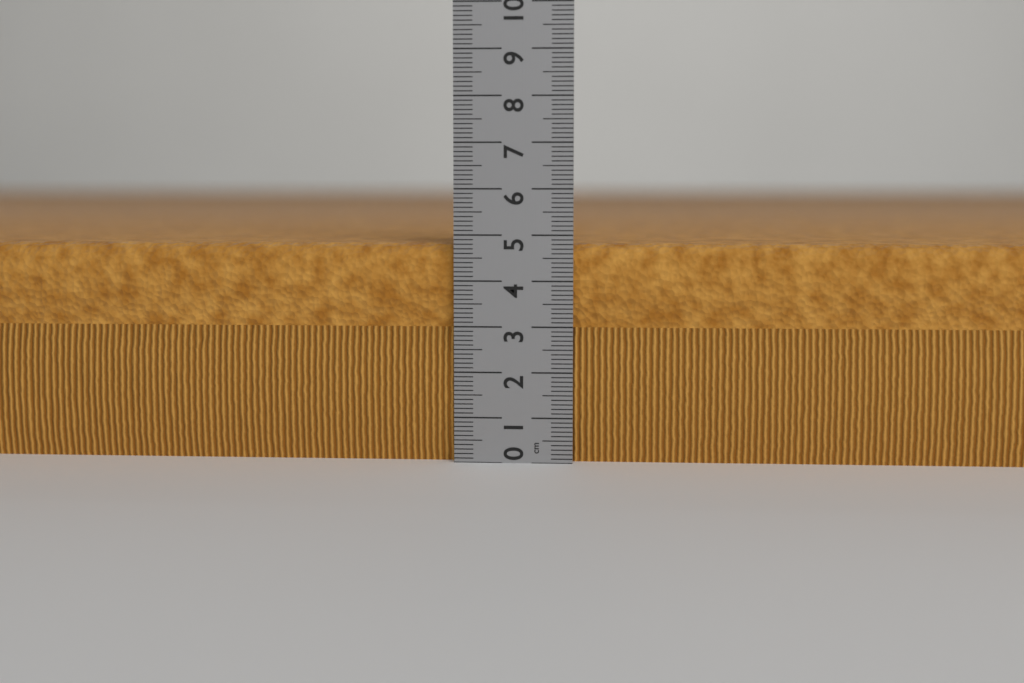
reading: 4.8 cm
